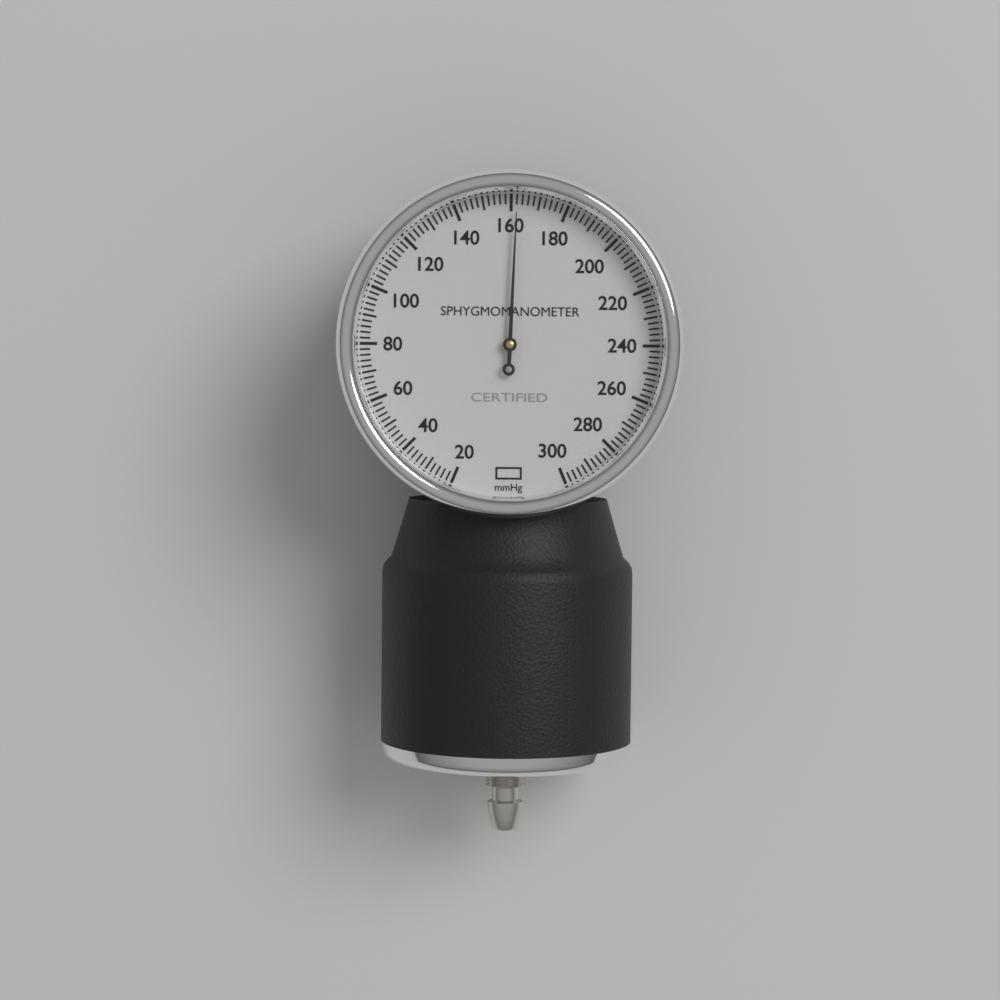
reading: 162 mmHg
